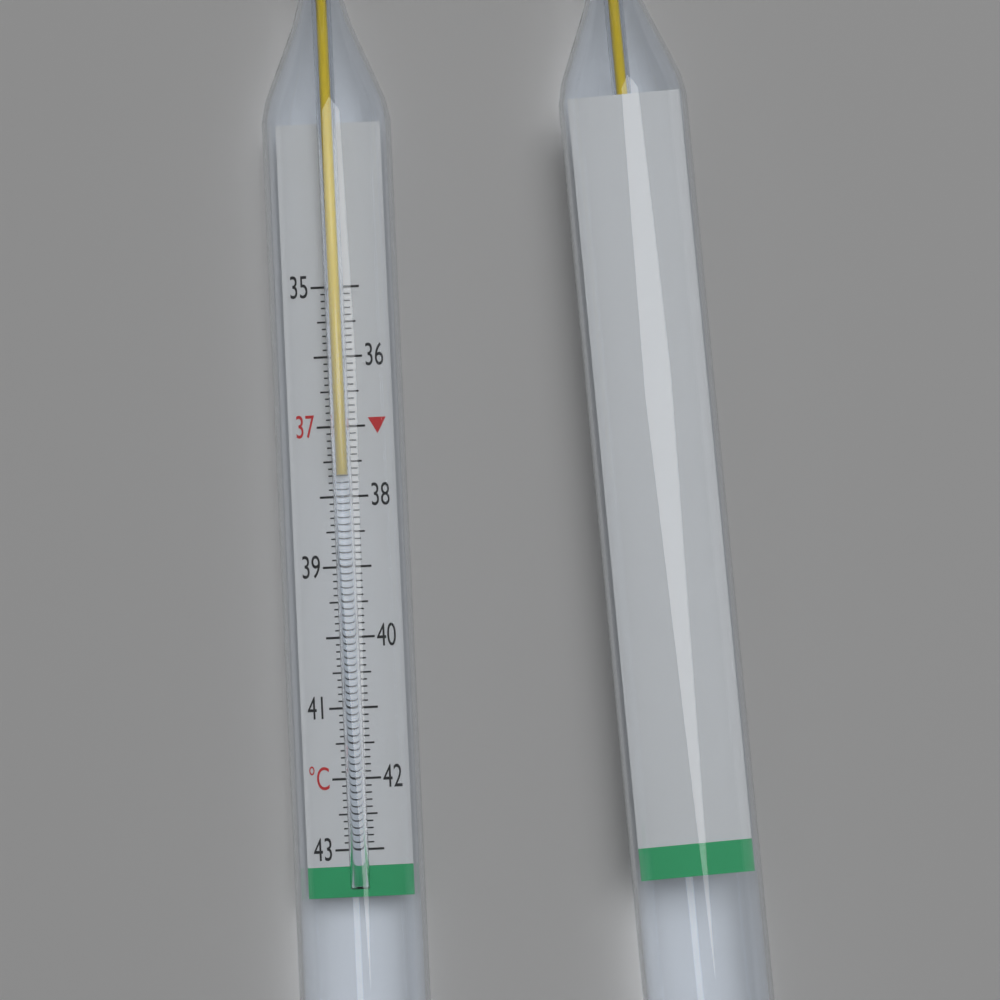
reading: 37.7 °C
